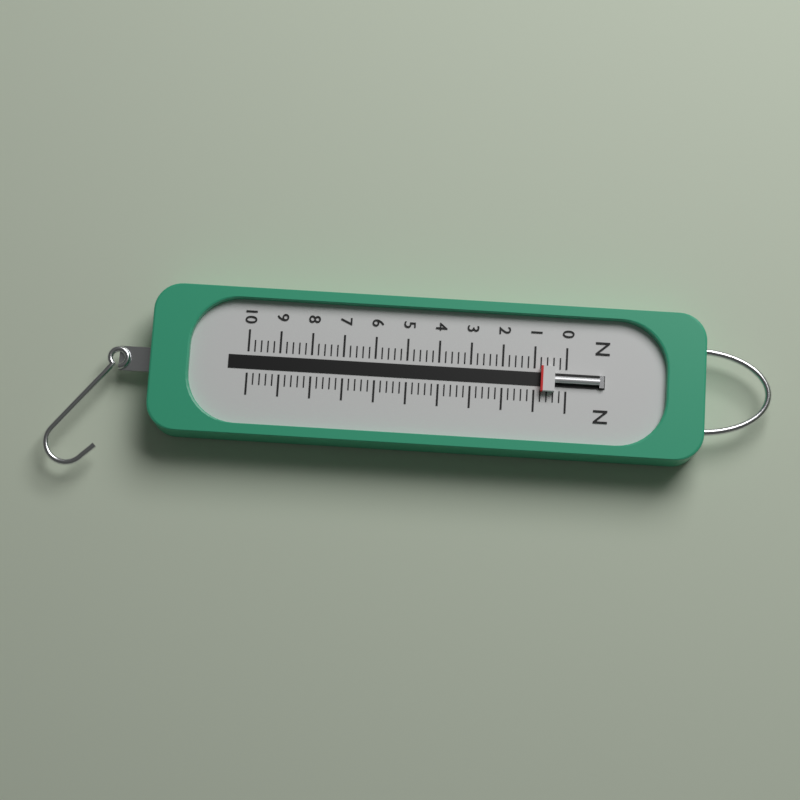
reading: 0.8 N
